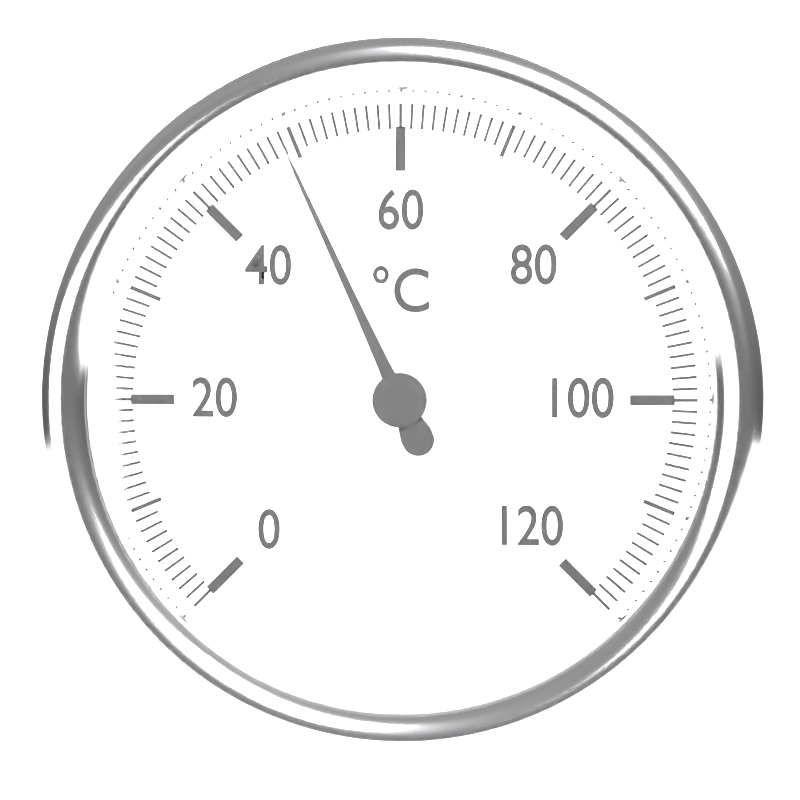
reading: 49 °C
